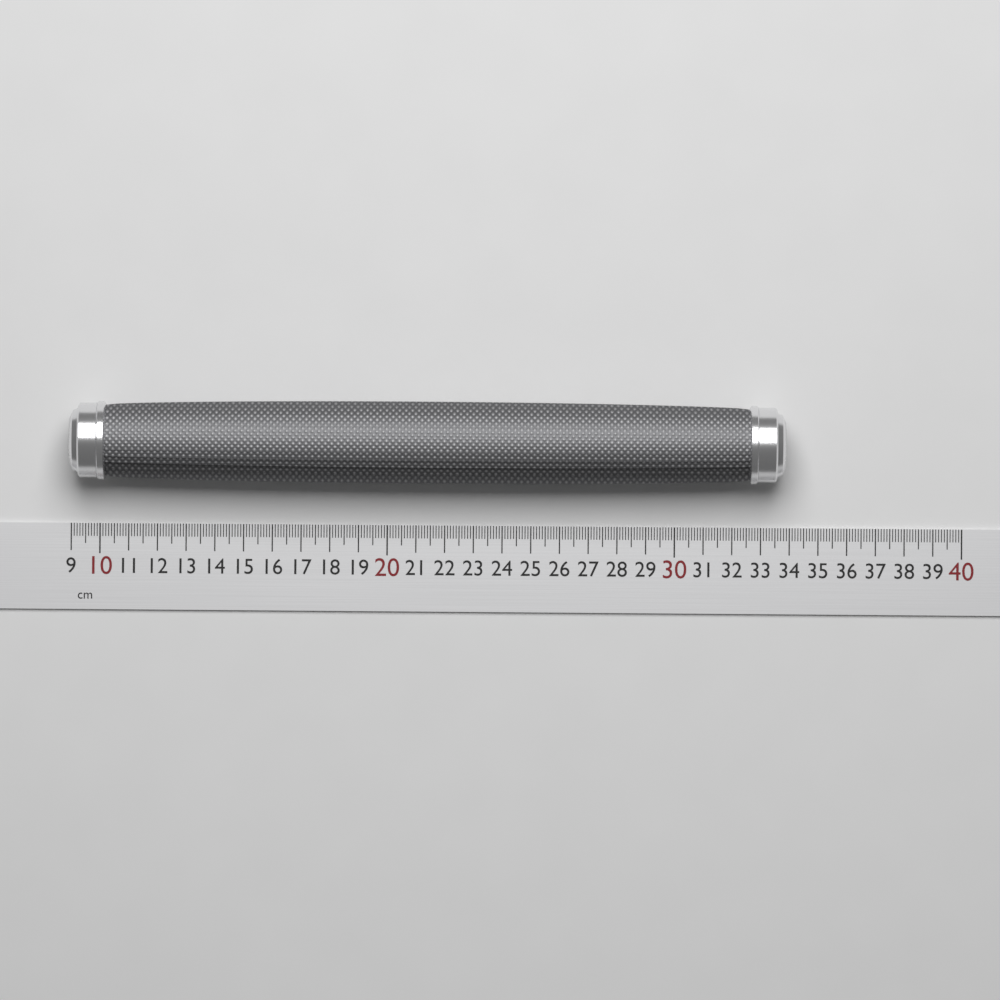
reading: 33.8 cm
